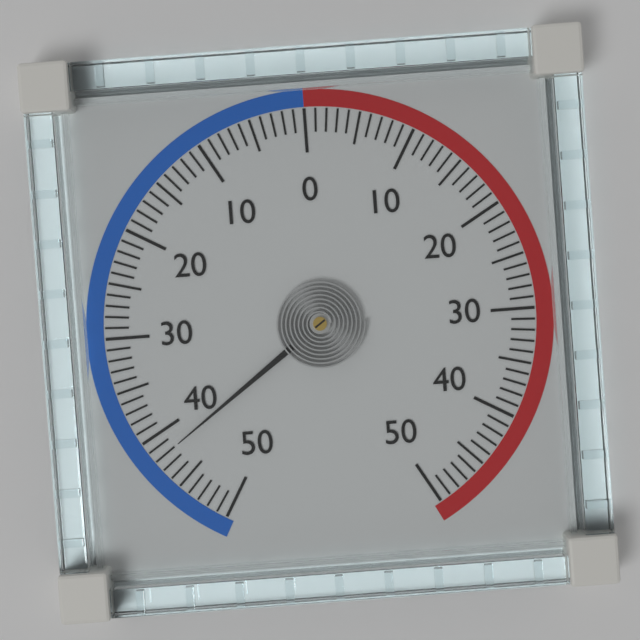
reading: -42 (no unit)
